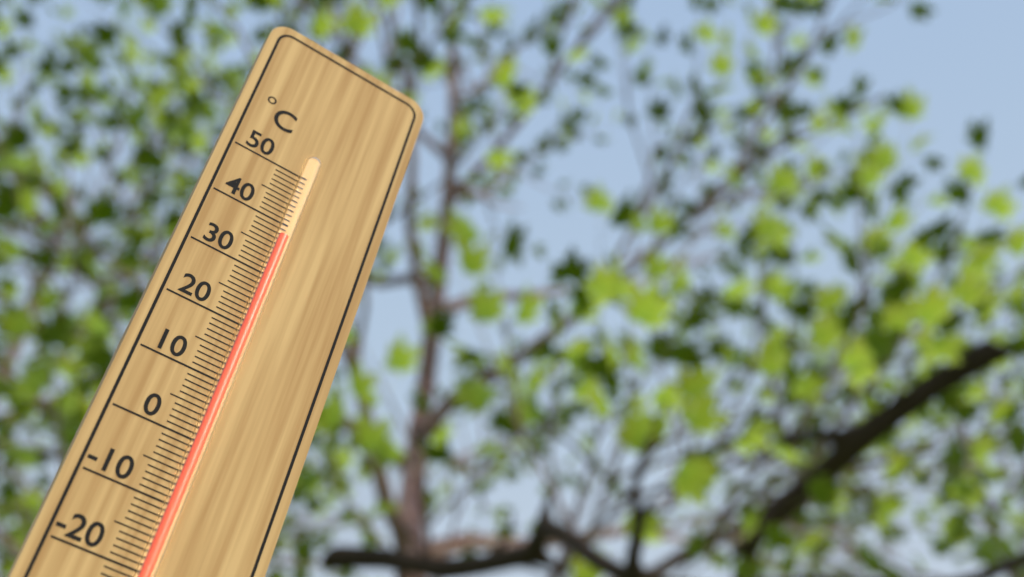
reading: 38 °C
